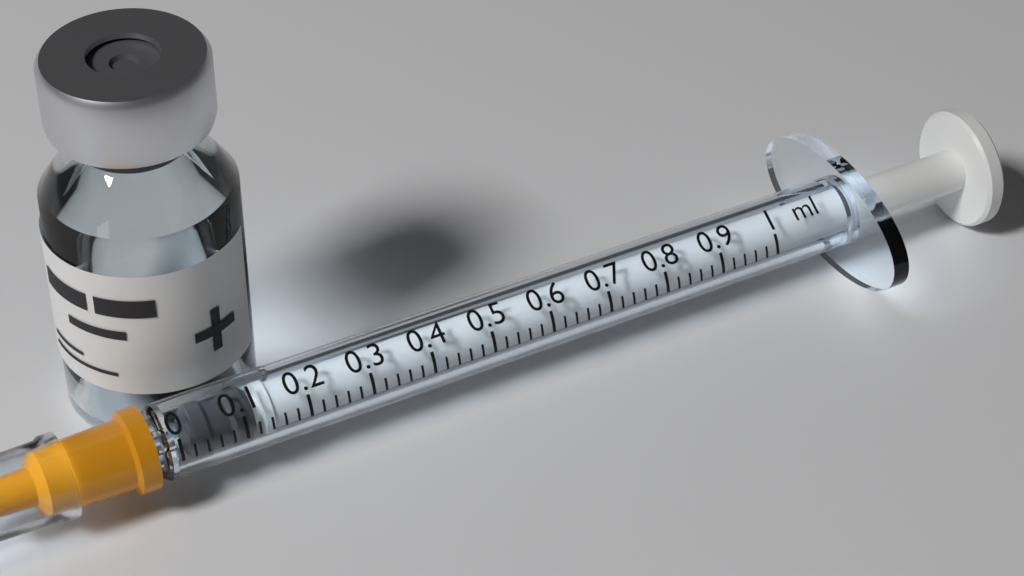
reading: 0.02 ml
